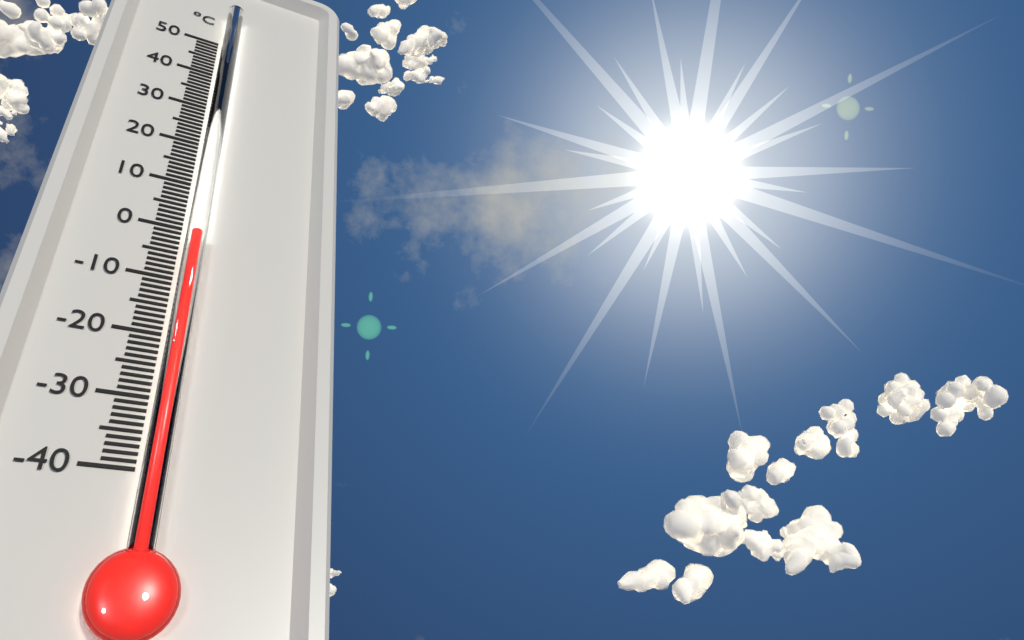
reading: -2 °C
